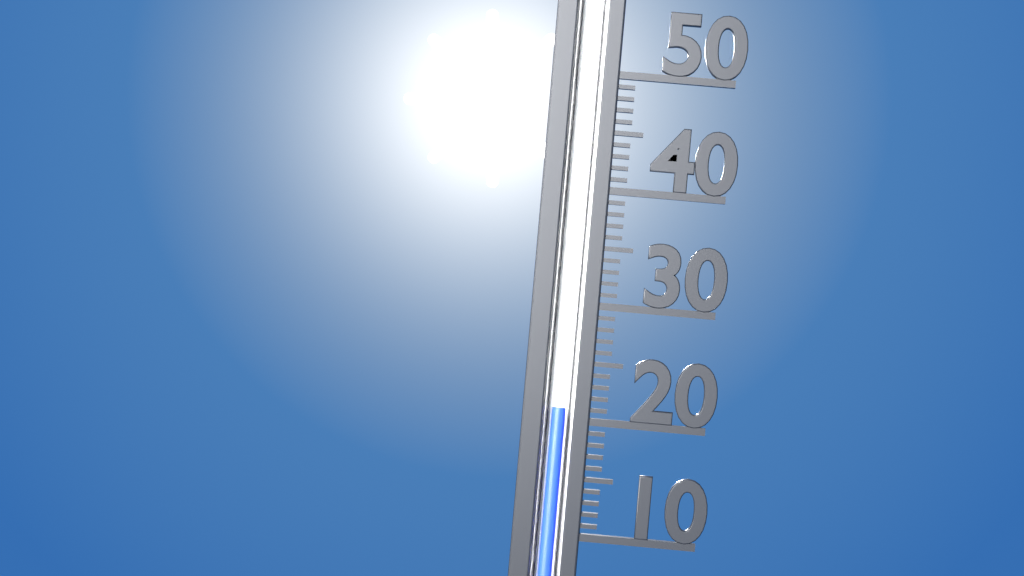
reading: 21 (no unit)
